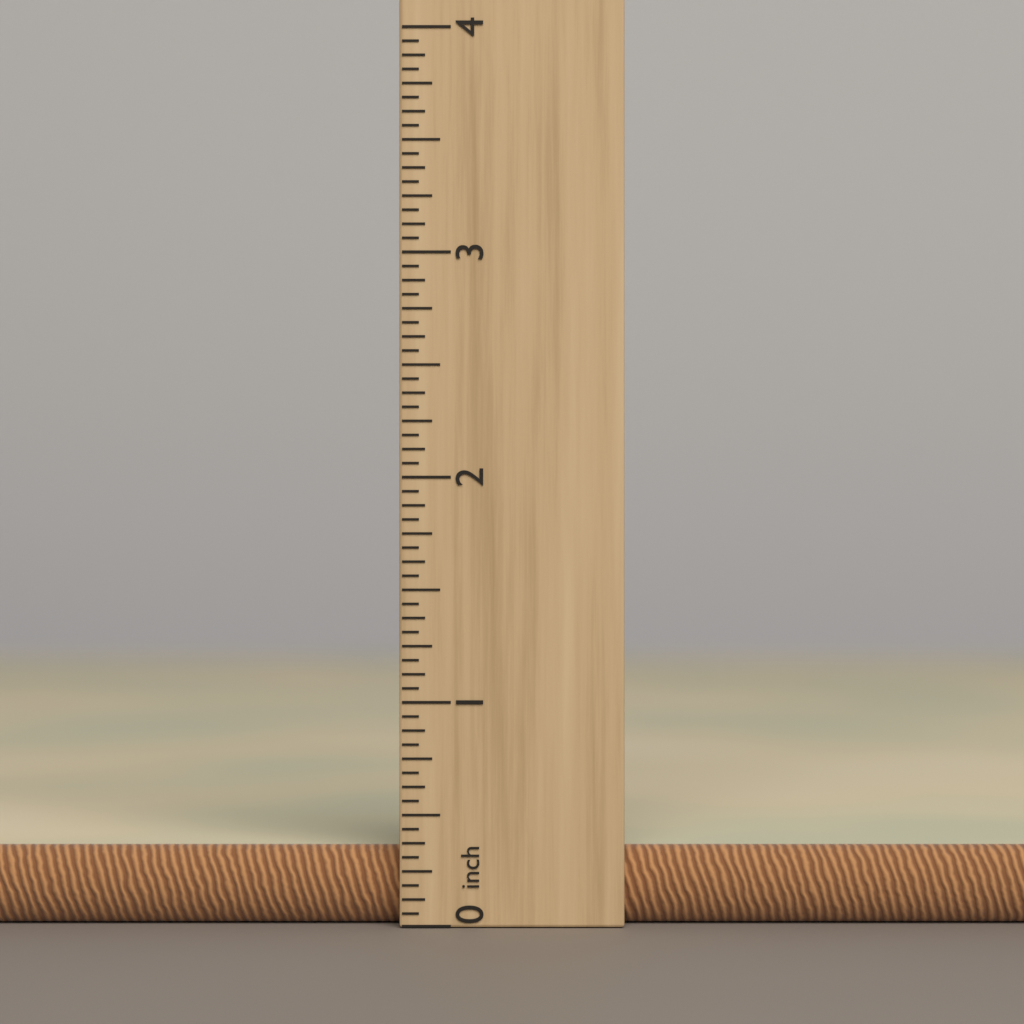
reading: 0.3500 inch
